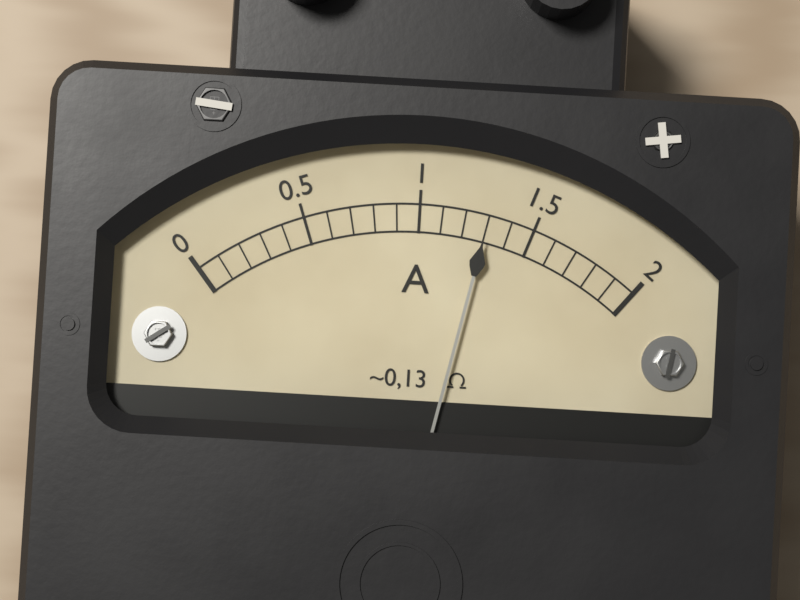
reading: 1.3 A
